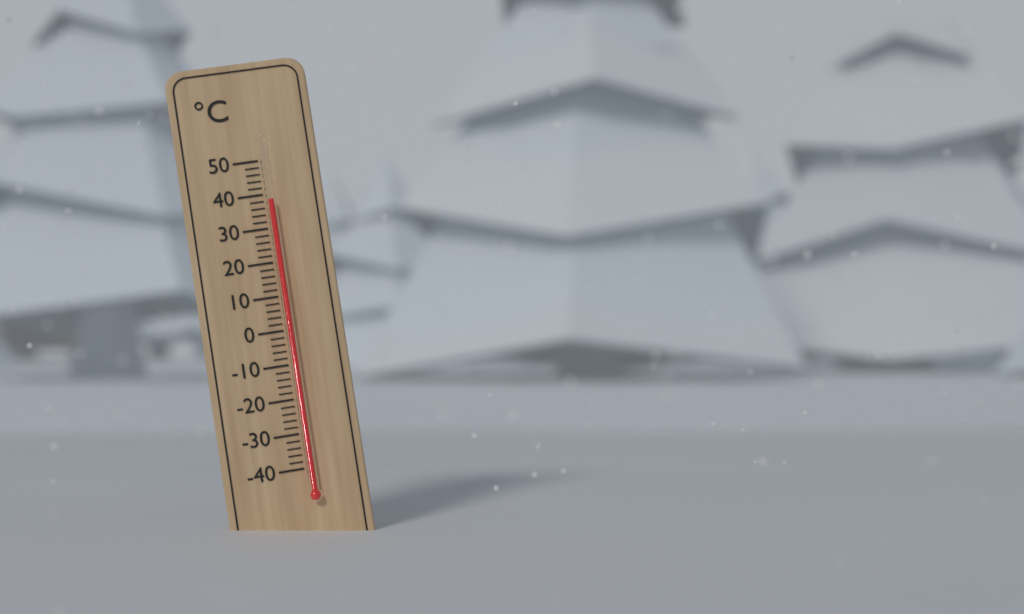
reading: 38 °C
